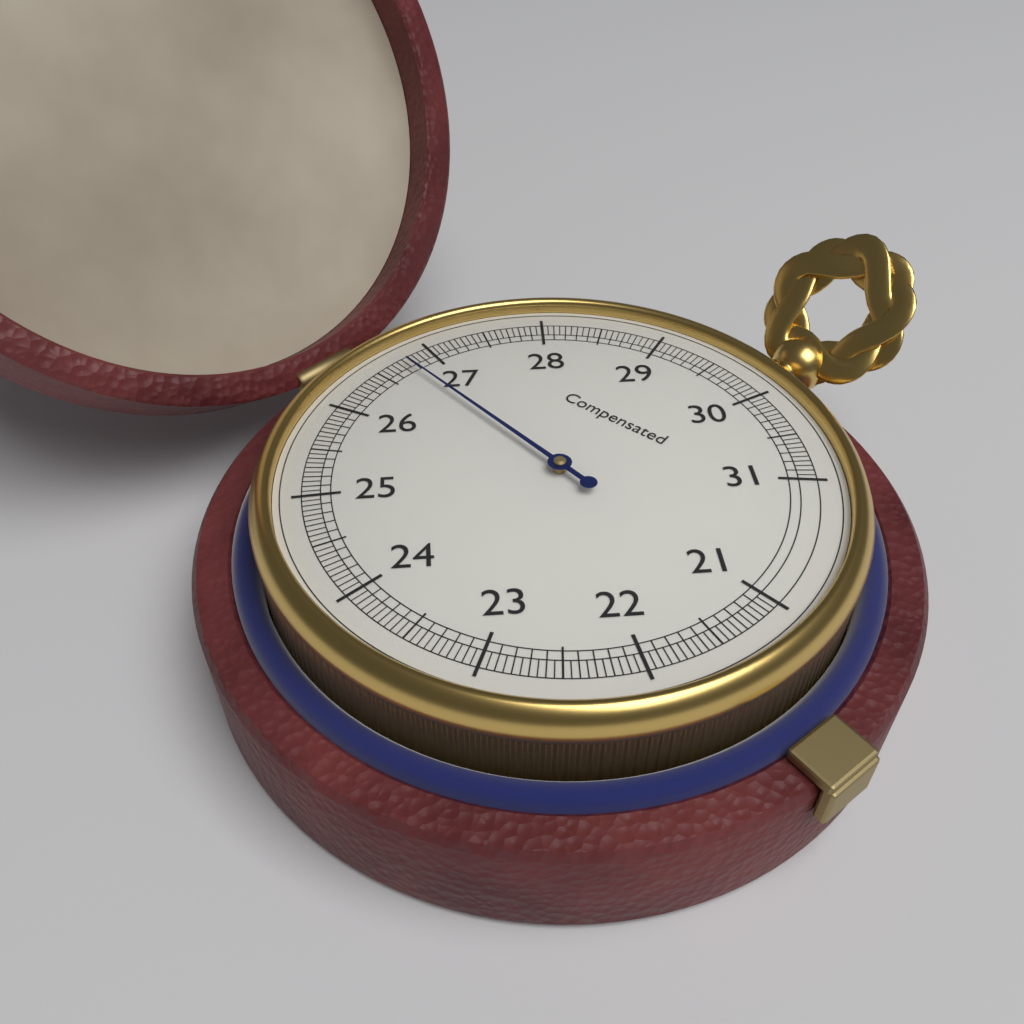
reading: 26.75 (no unit)
